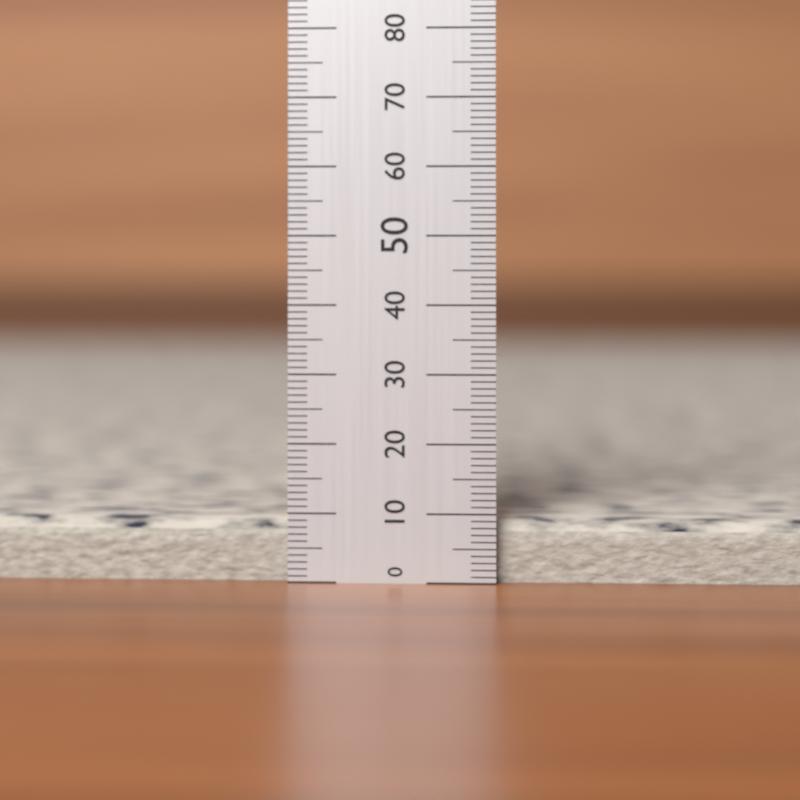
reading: 9 (no unit)
